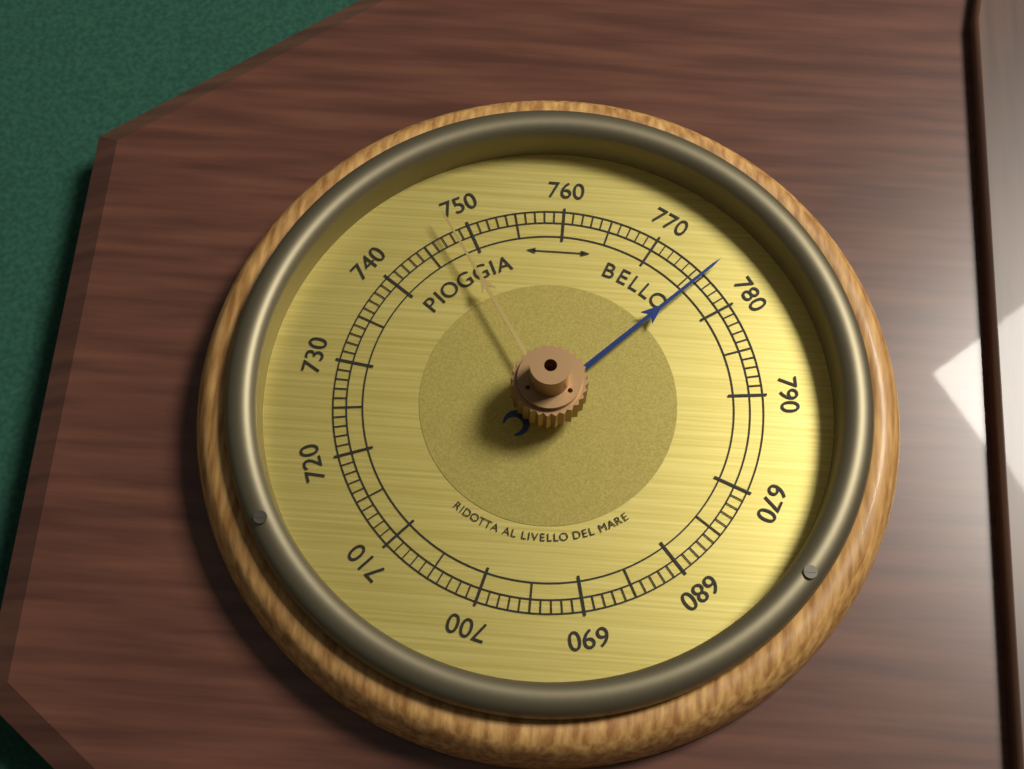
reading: 776 (no unit)
